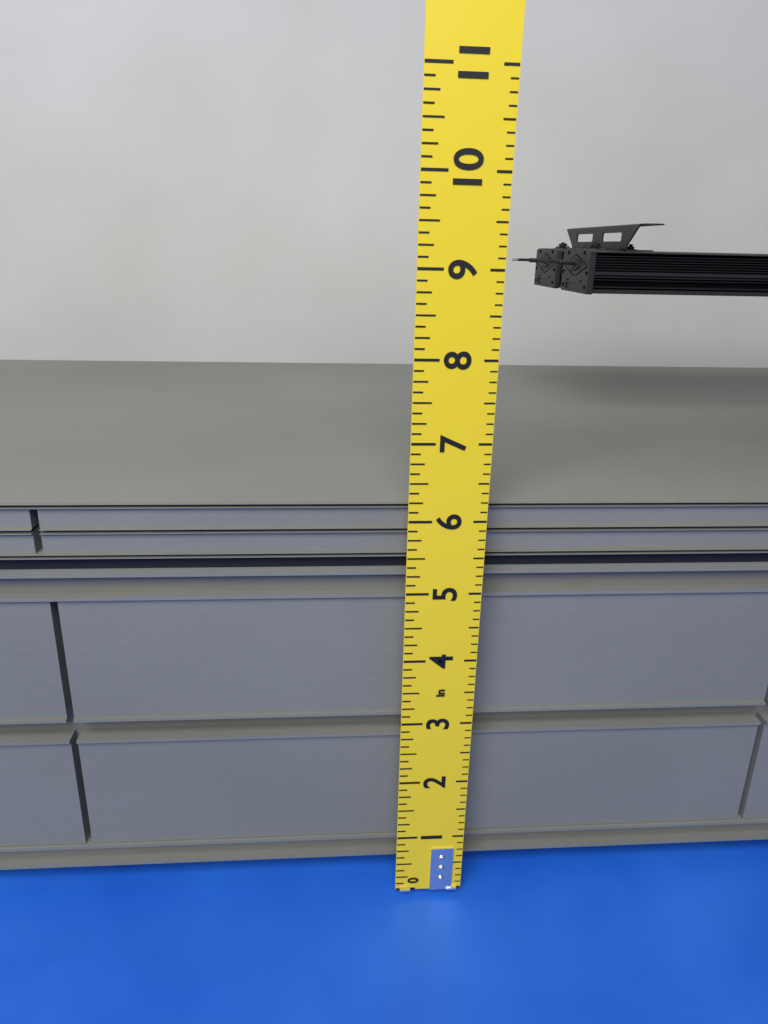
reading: 6.125 in
